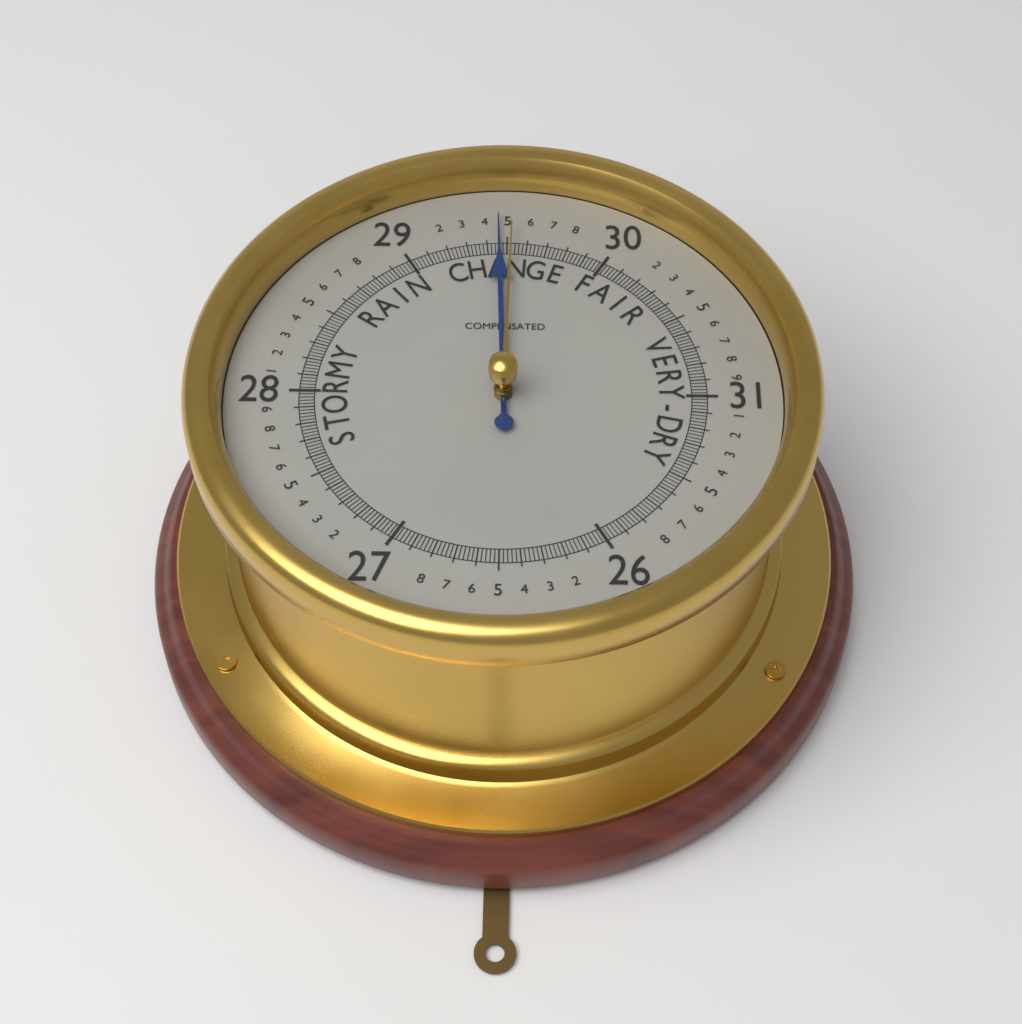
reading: 29.46 (no unit)
